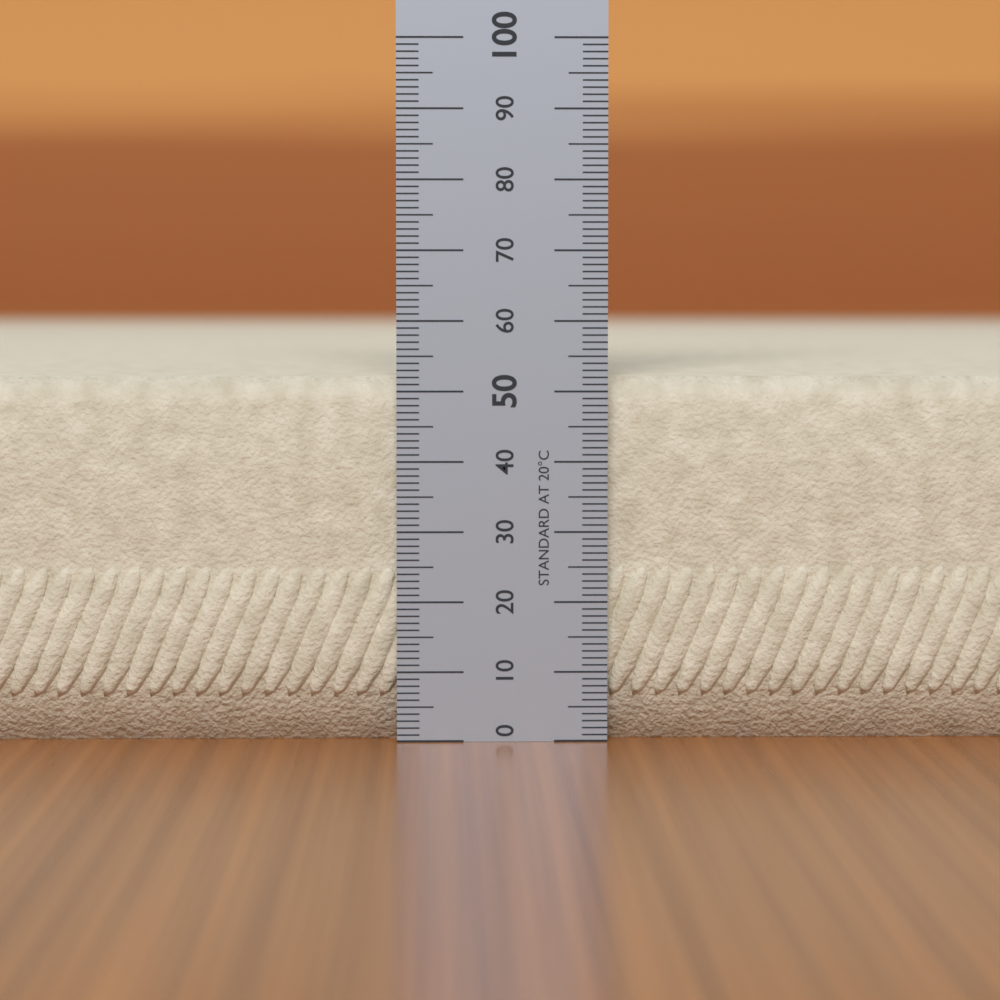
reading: 52 (no unit)
